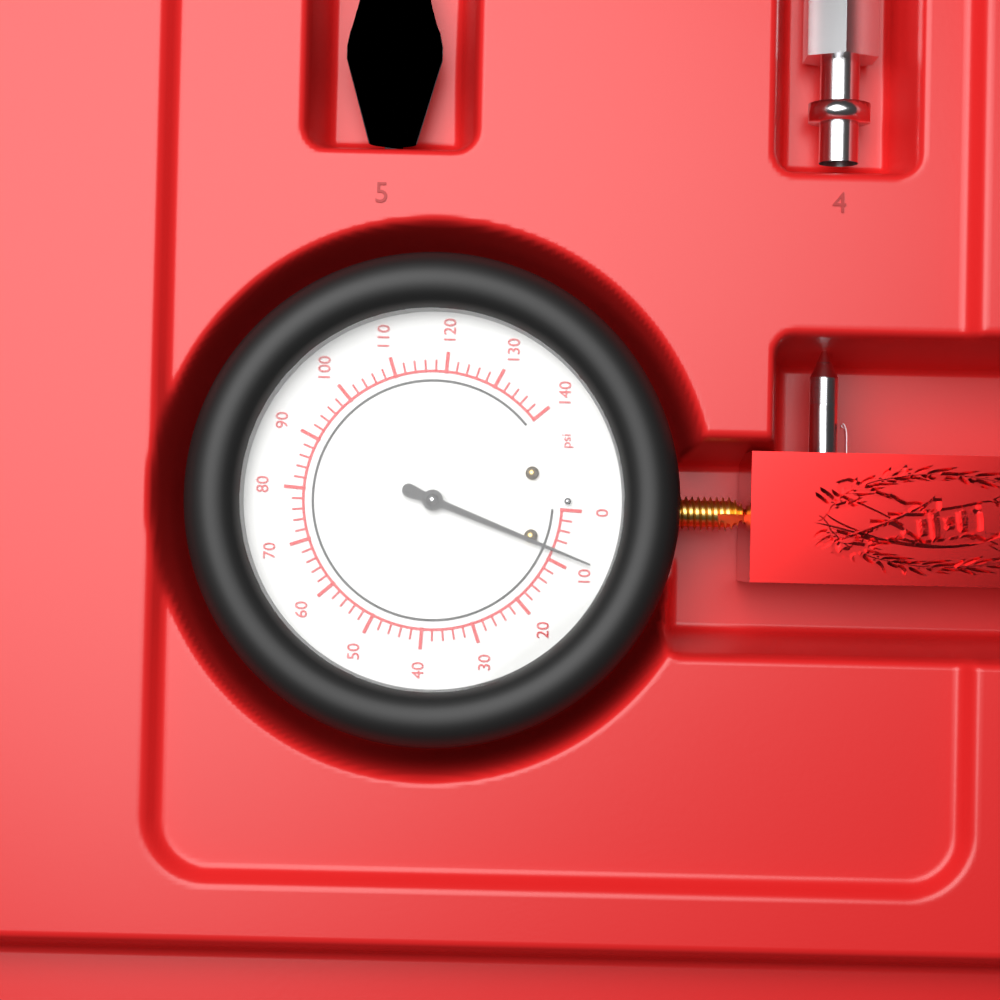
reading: 8 psi
